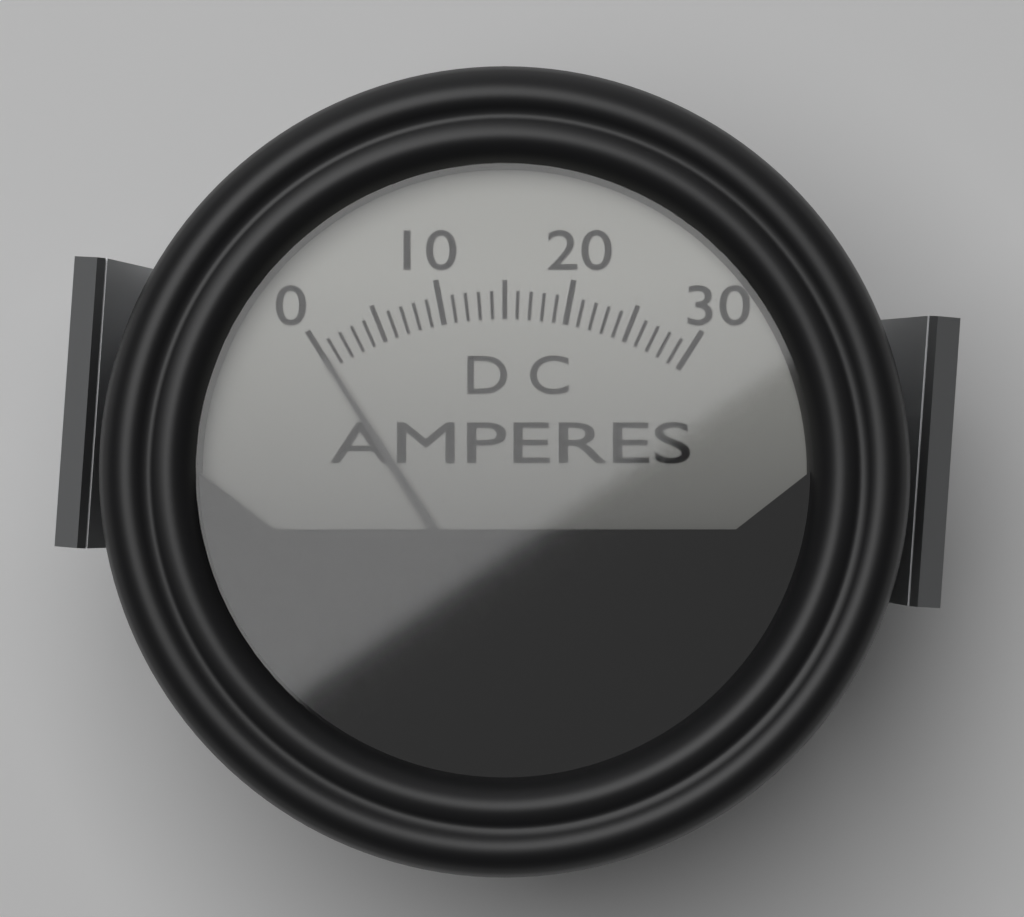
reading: 0 A
